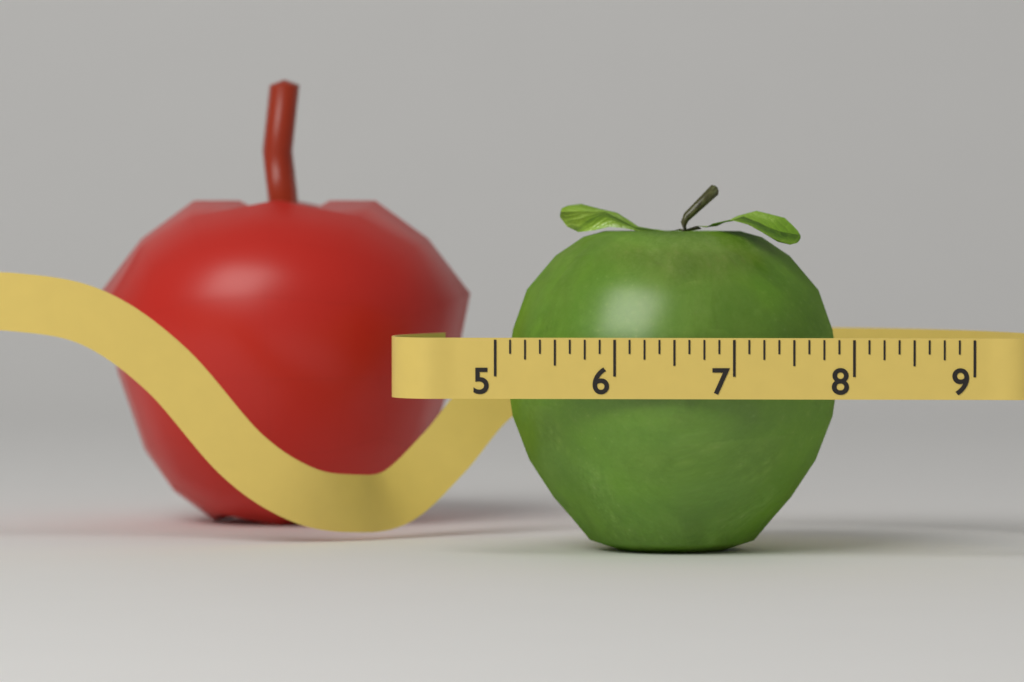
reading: 7.875 (no unit)
